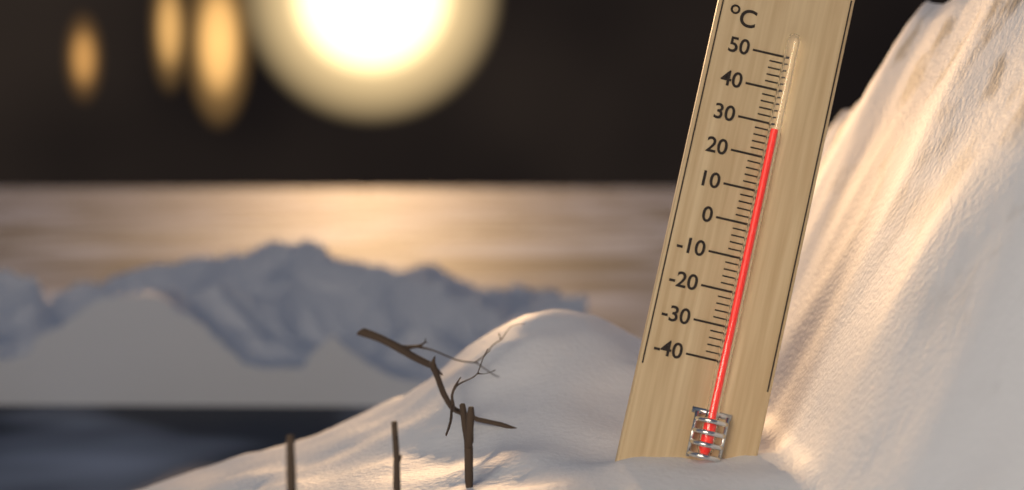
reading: 28 °C
